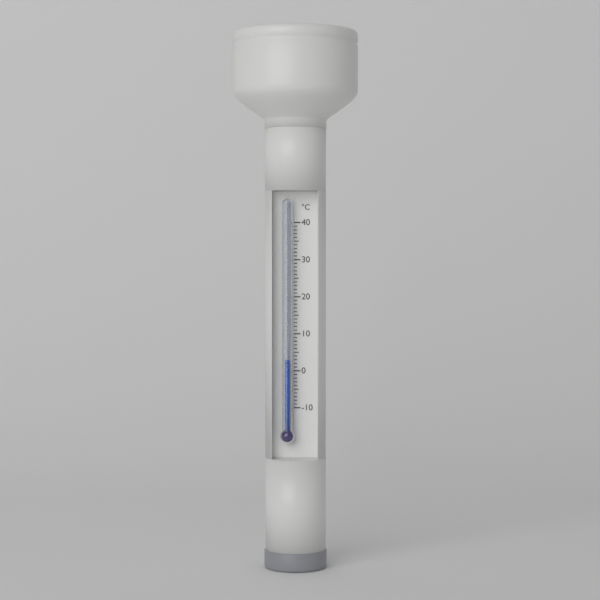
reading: 3 °C
